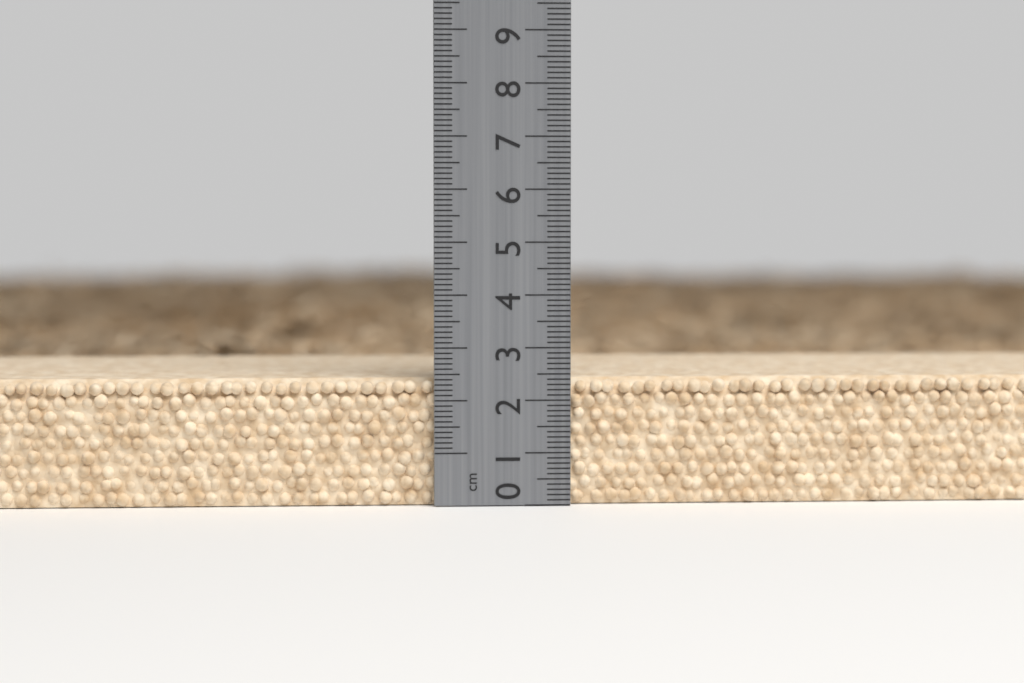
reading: 2.4 cm
